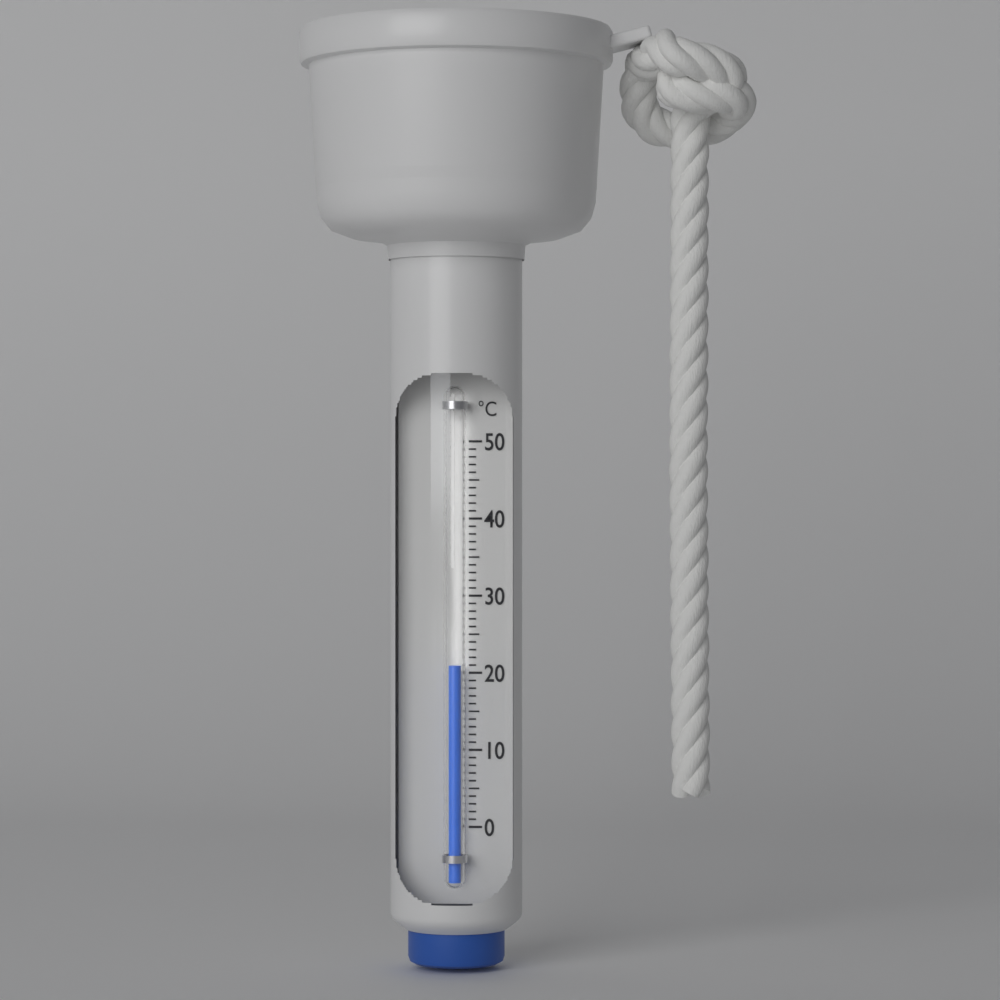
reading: 21 °C
